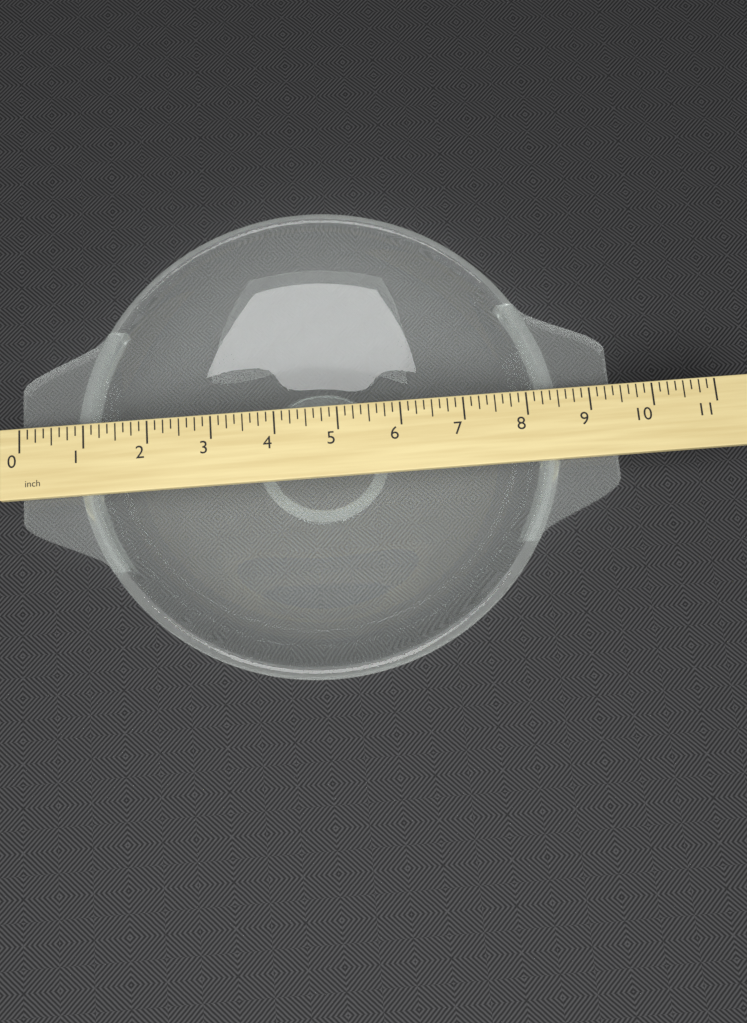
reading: 9.375 inch
